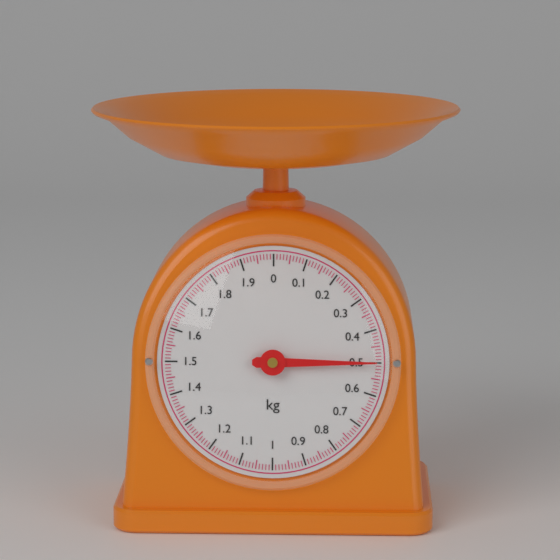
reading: 0.50 kg
